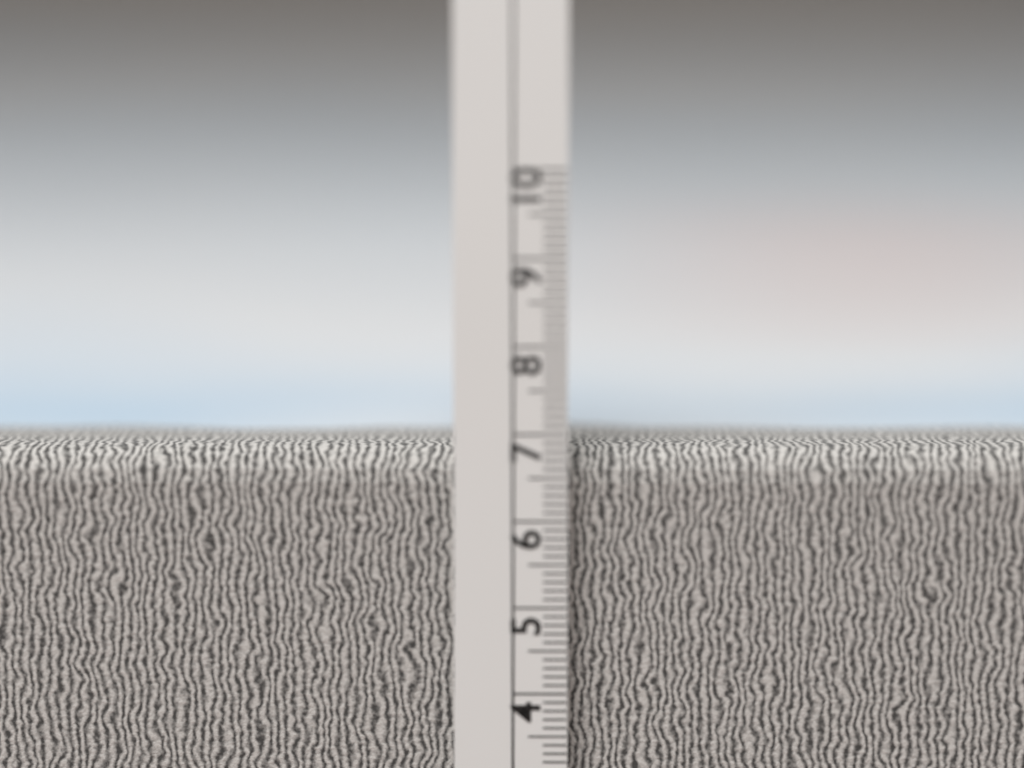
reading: 6.8 cm
